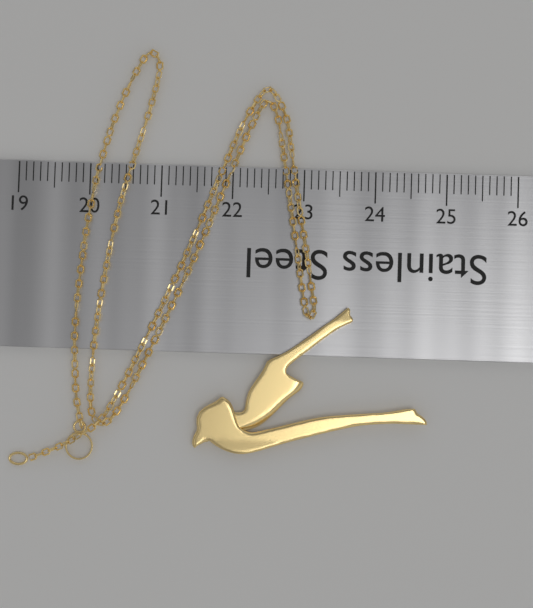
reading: 24.8 (no unit)
